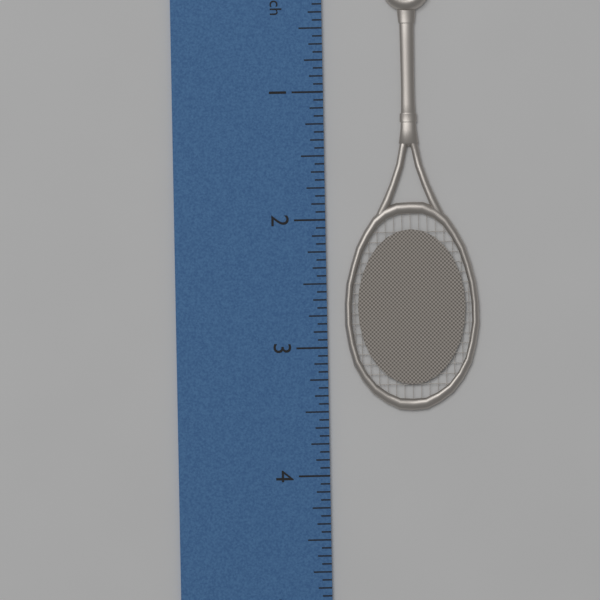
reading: 3.5000 inch
